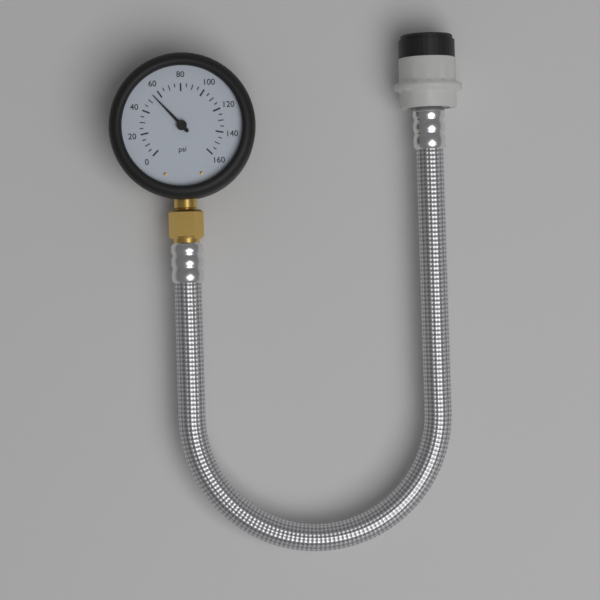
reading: 55 psi
